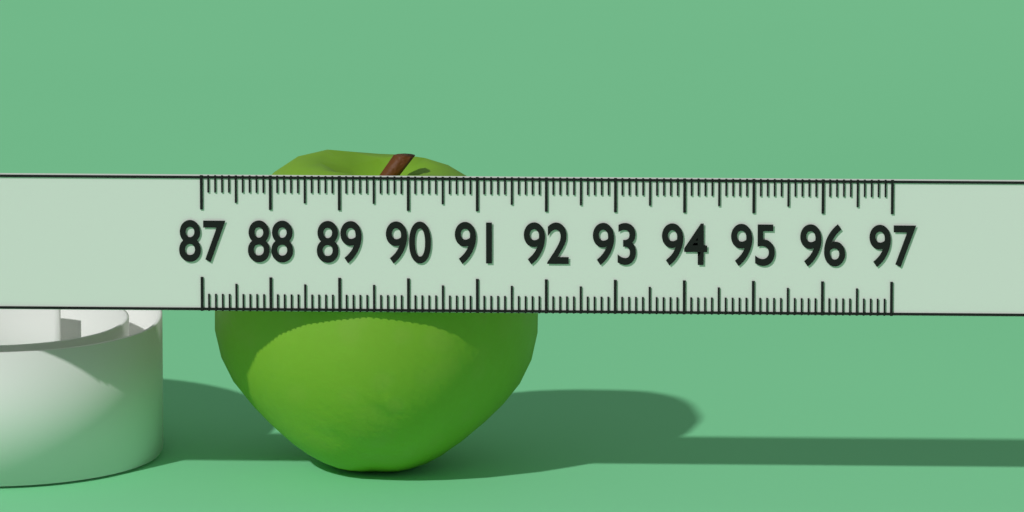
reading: 91.8 (no unit)
